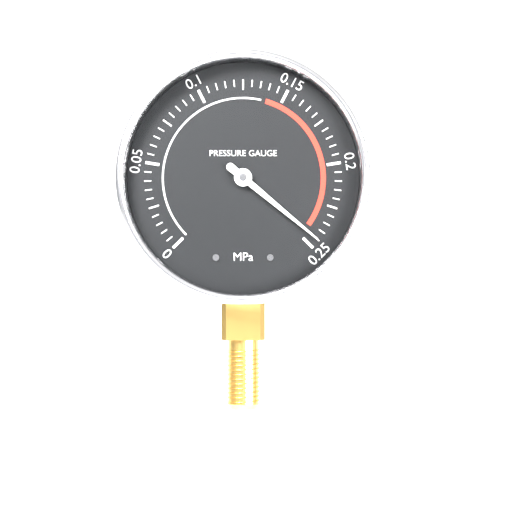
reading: 0.245 MPa
